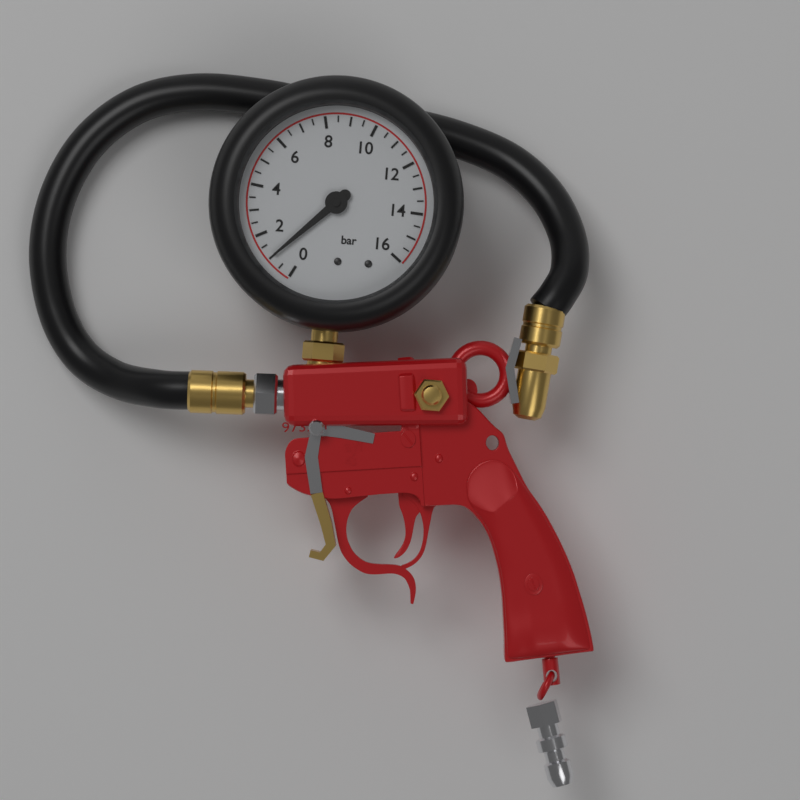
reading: 1.0 bar
